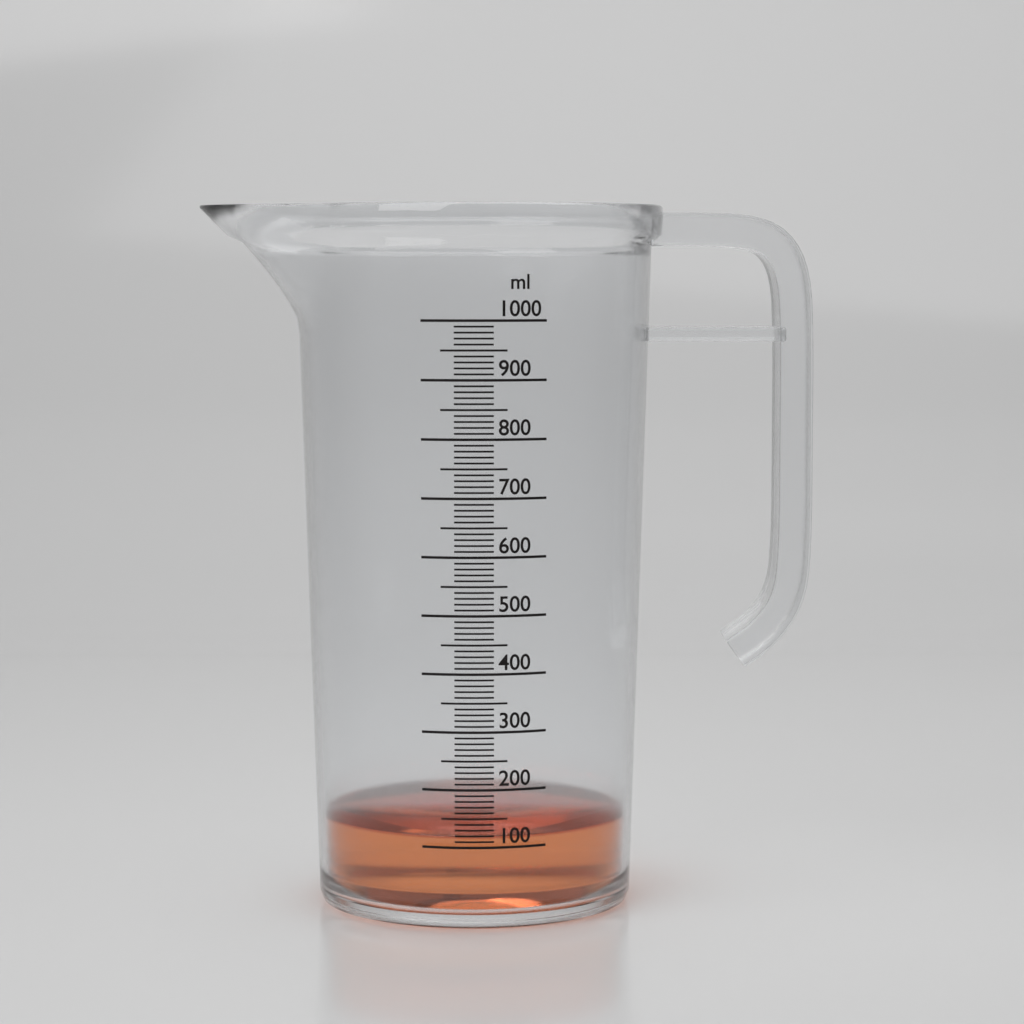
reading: 120 ml
